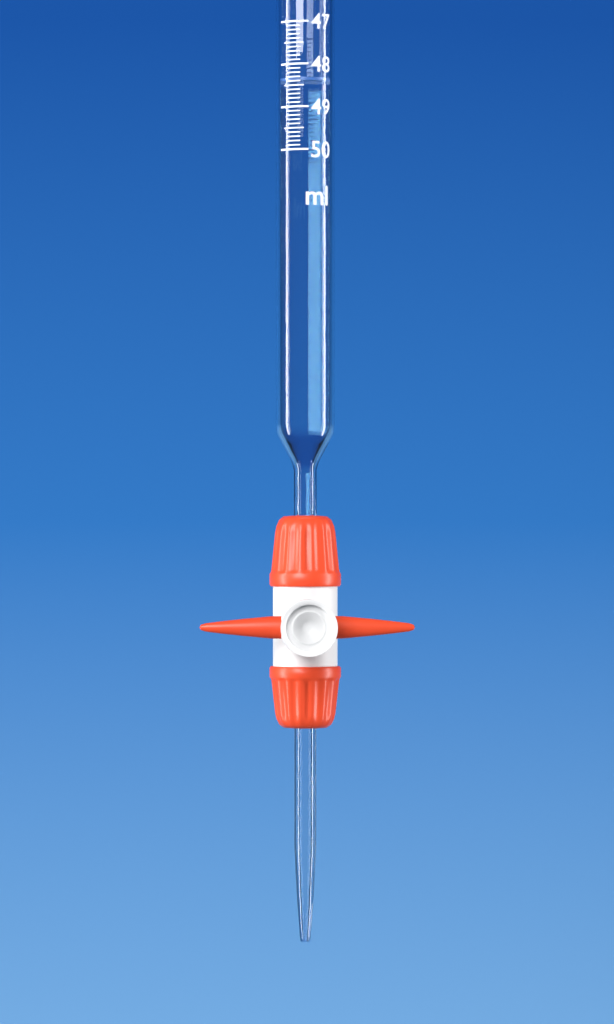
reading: 48.3 ml
